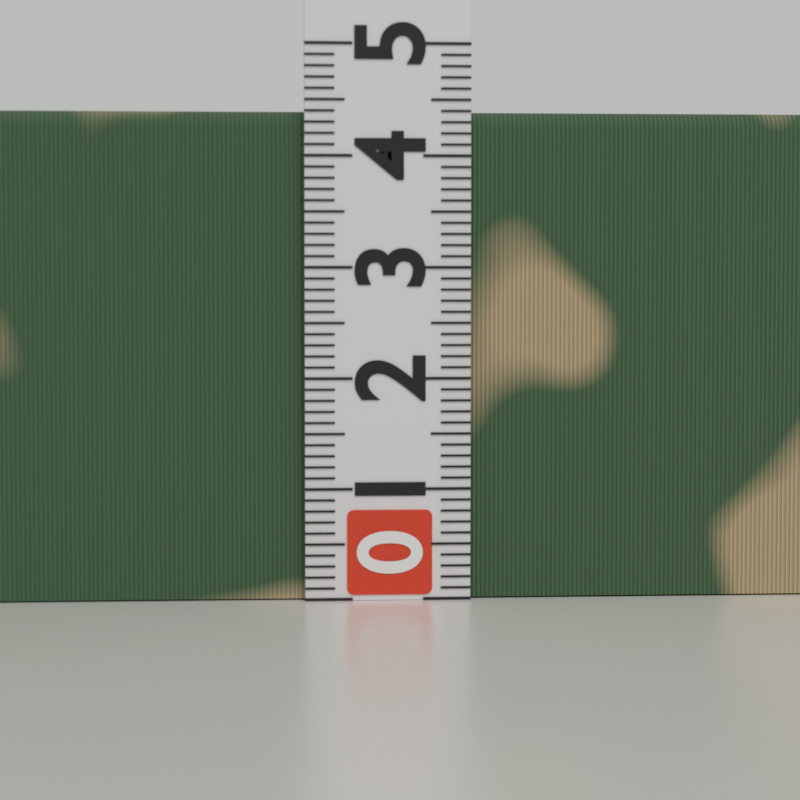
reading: 4.4 (no unit)
